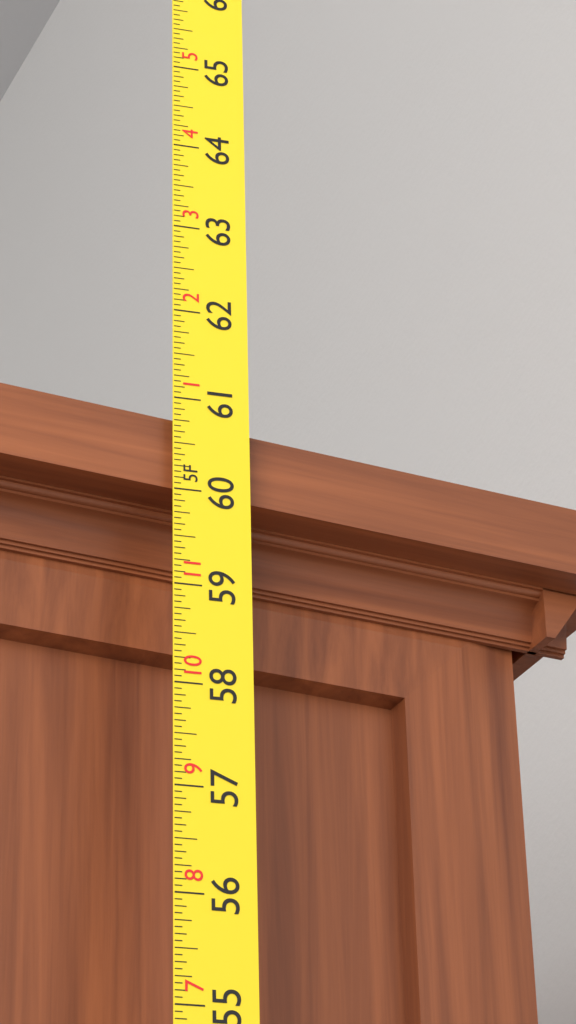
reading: 60.8125 in
